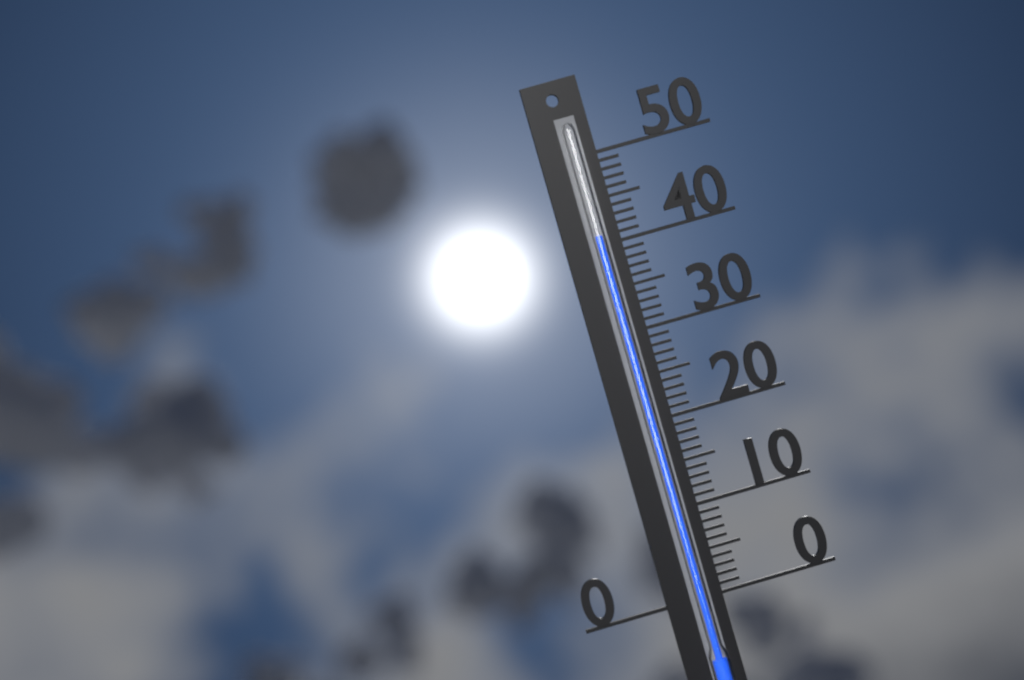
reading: 41 (no unit)
